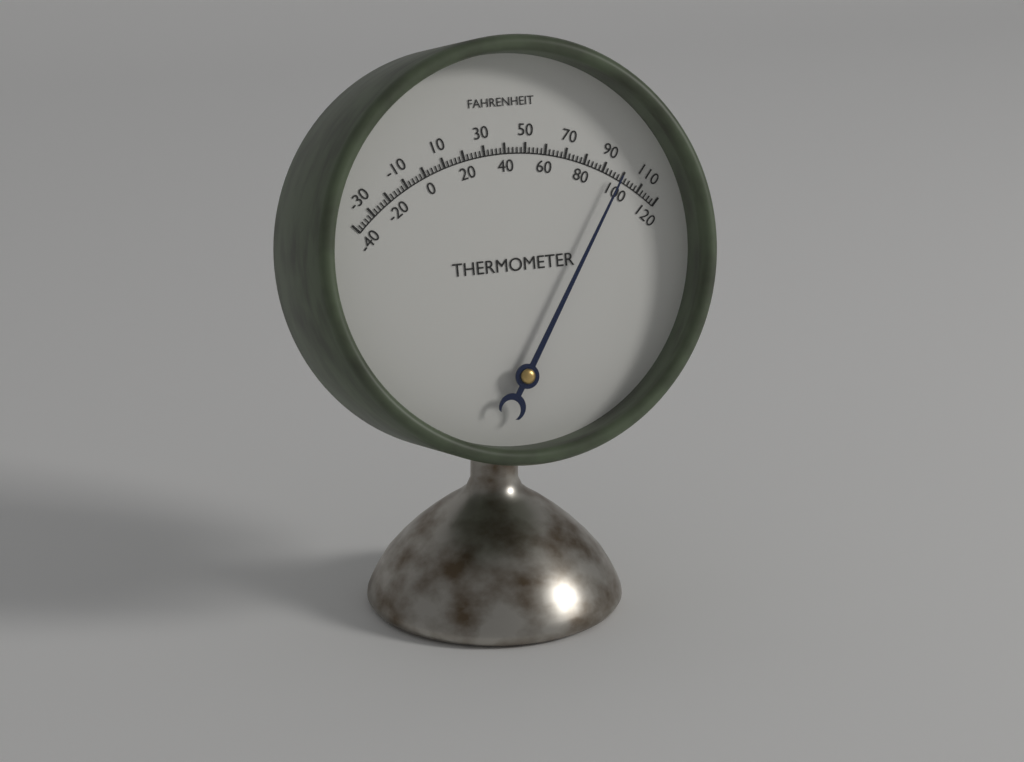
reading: 98 °F
